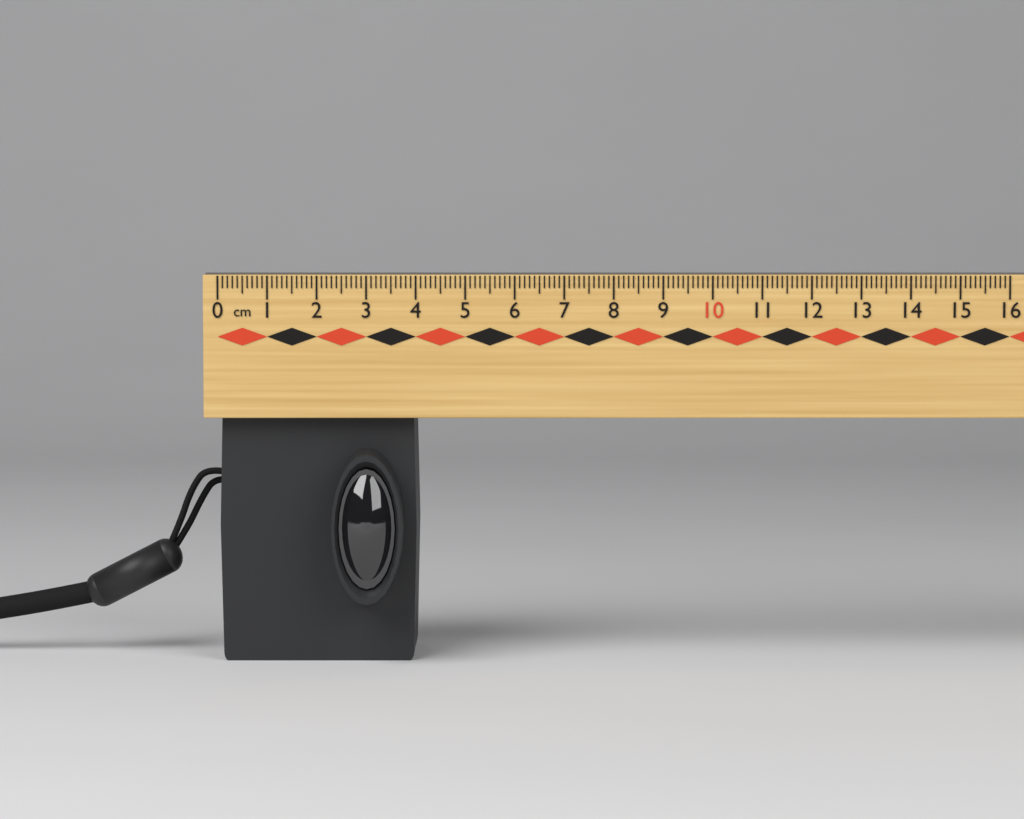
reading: 4.0 cm
